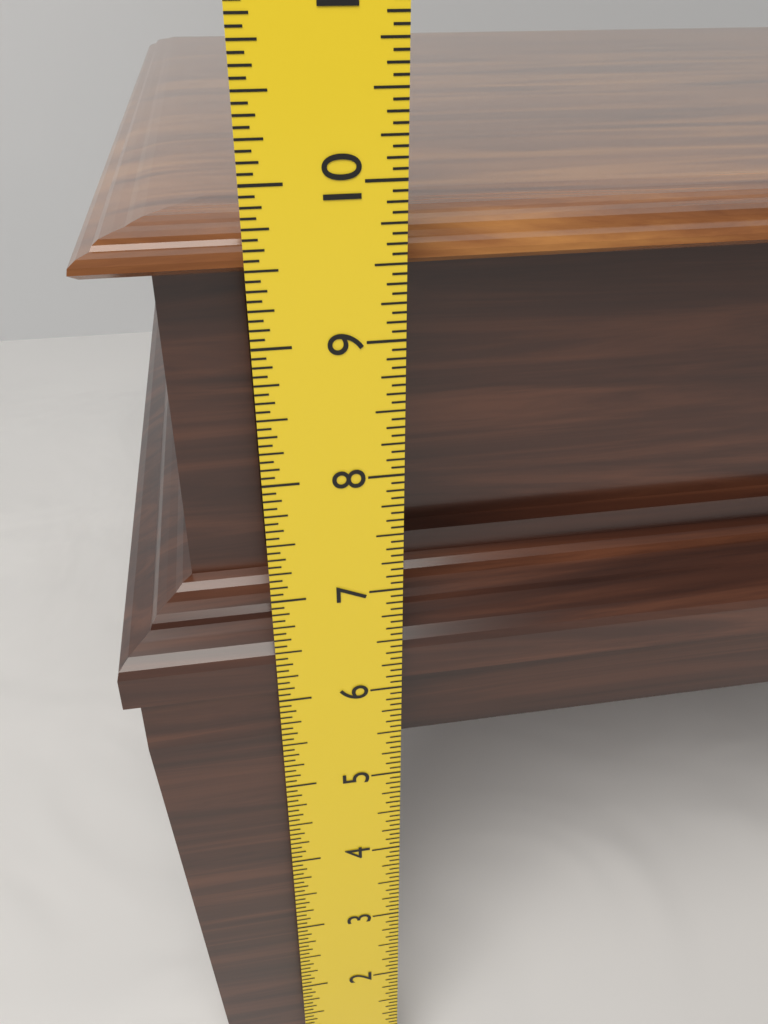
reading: 9.6875 in
